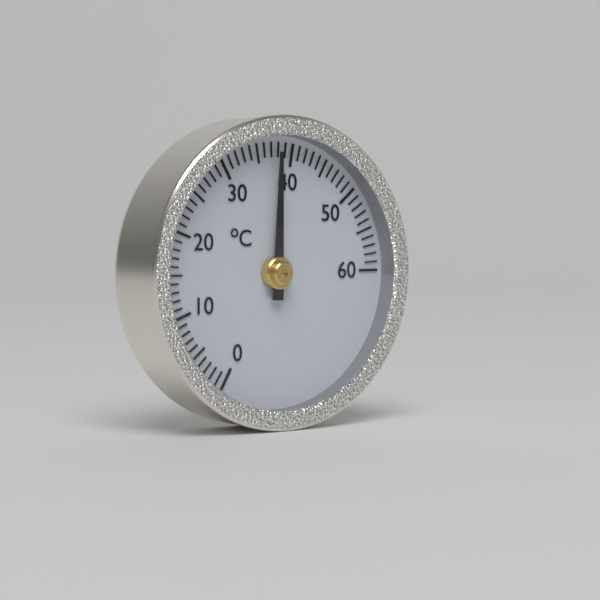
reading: 38 °C
